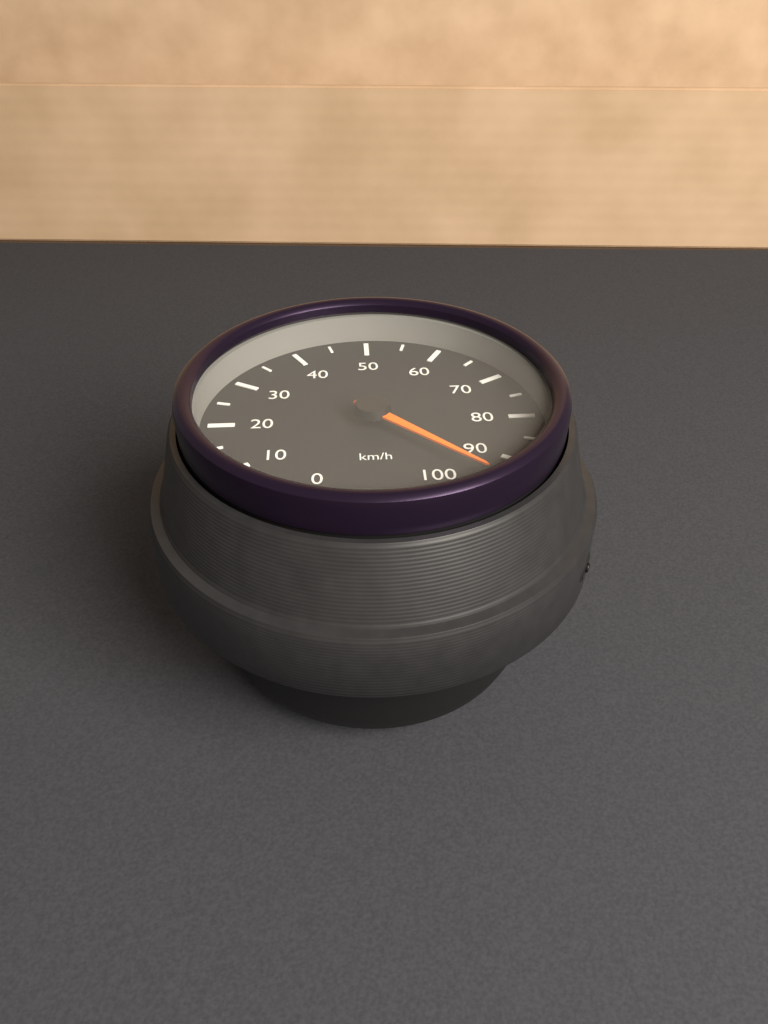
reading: 95 km/h
